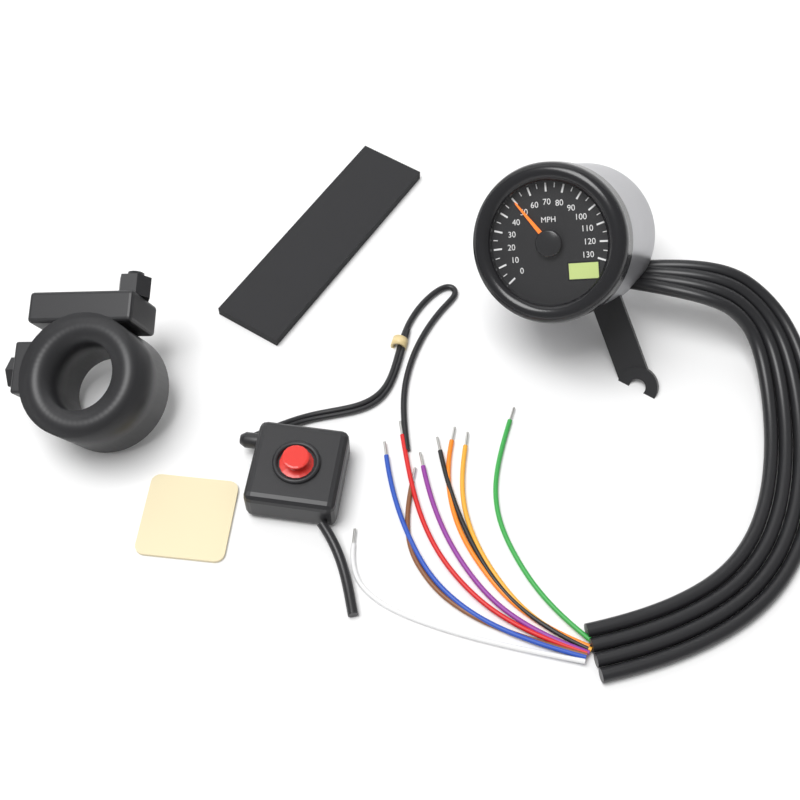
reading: 50 MPH
